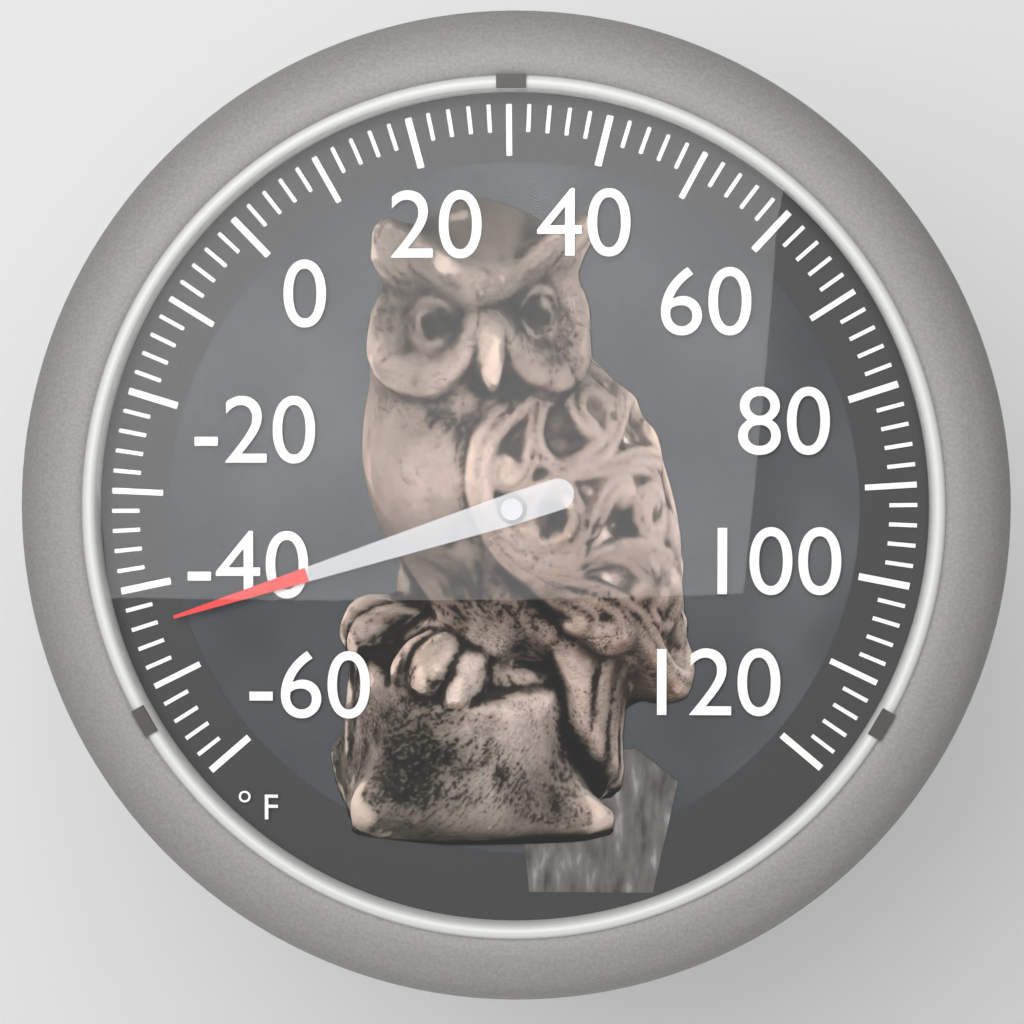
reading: -44 °F
